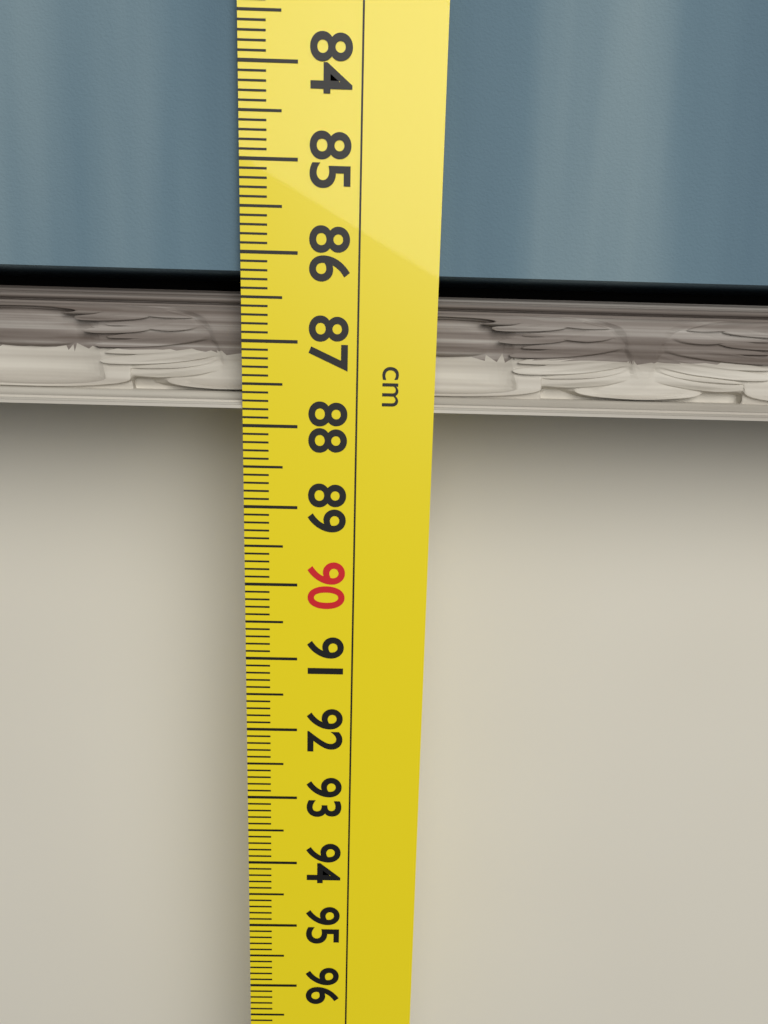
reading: 87.8 cm
